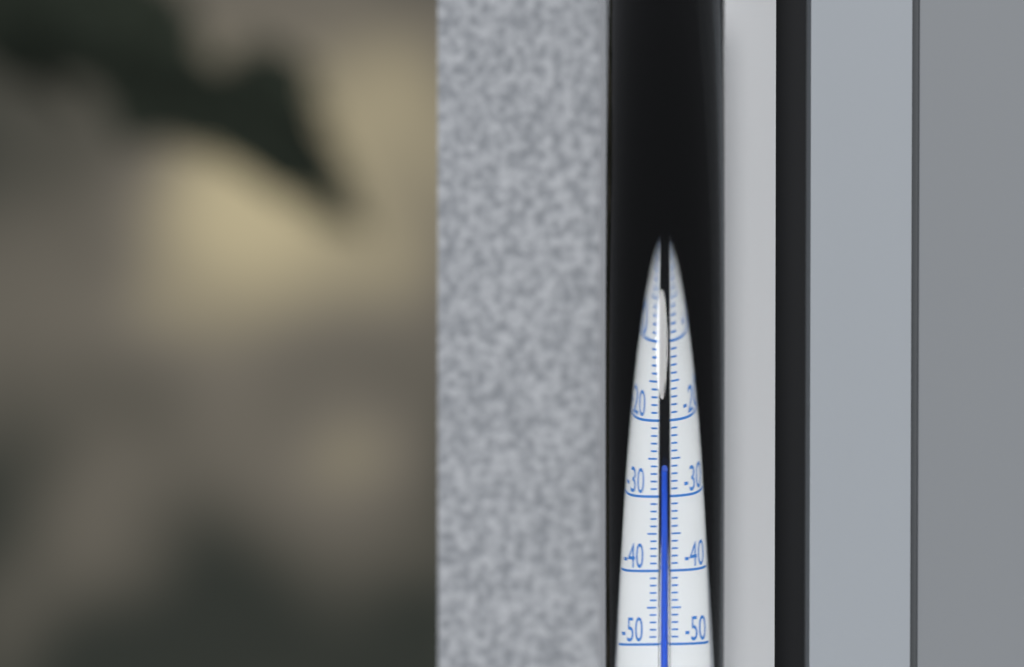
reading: -26 °C
